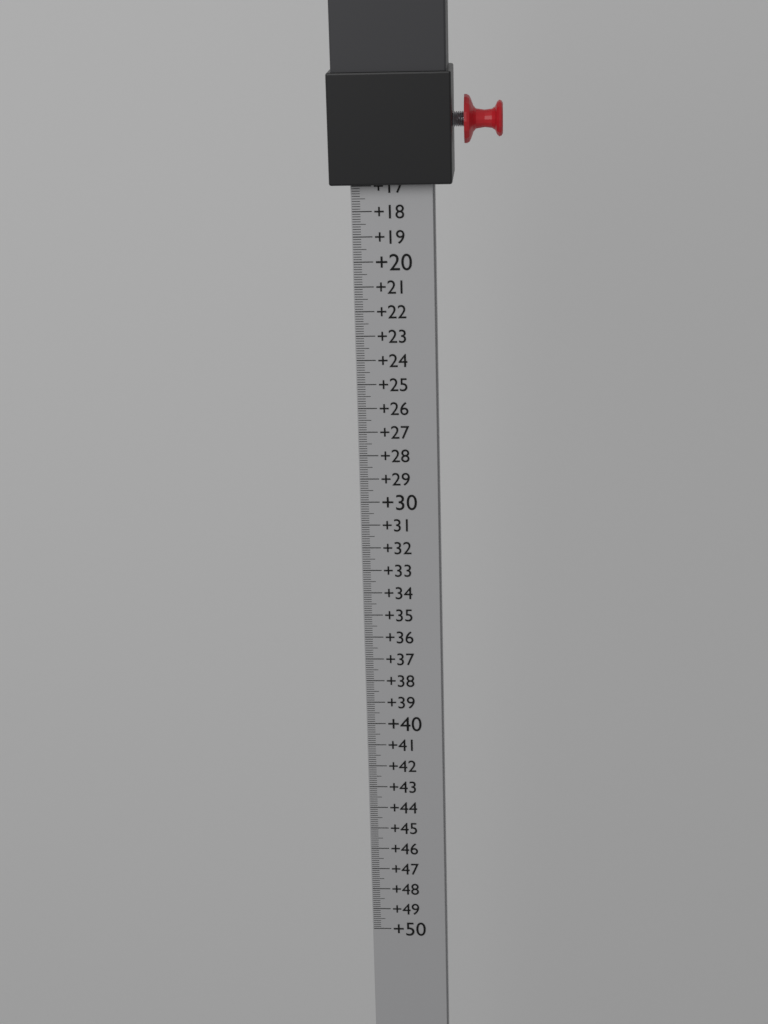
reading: 16.9 (no unit)
